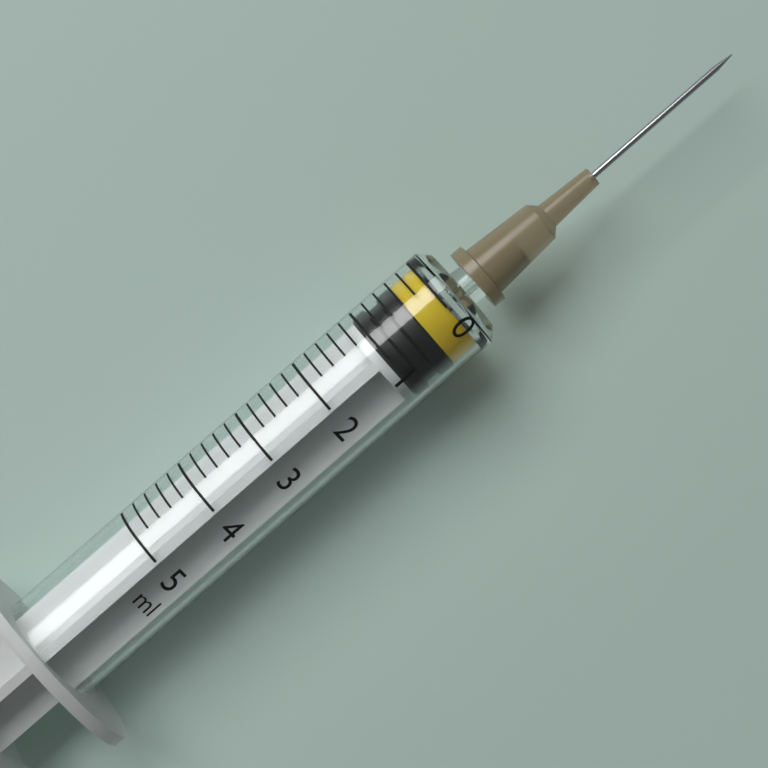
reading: 0.4 ml
